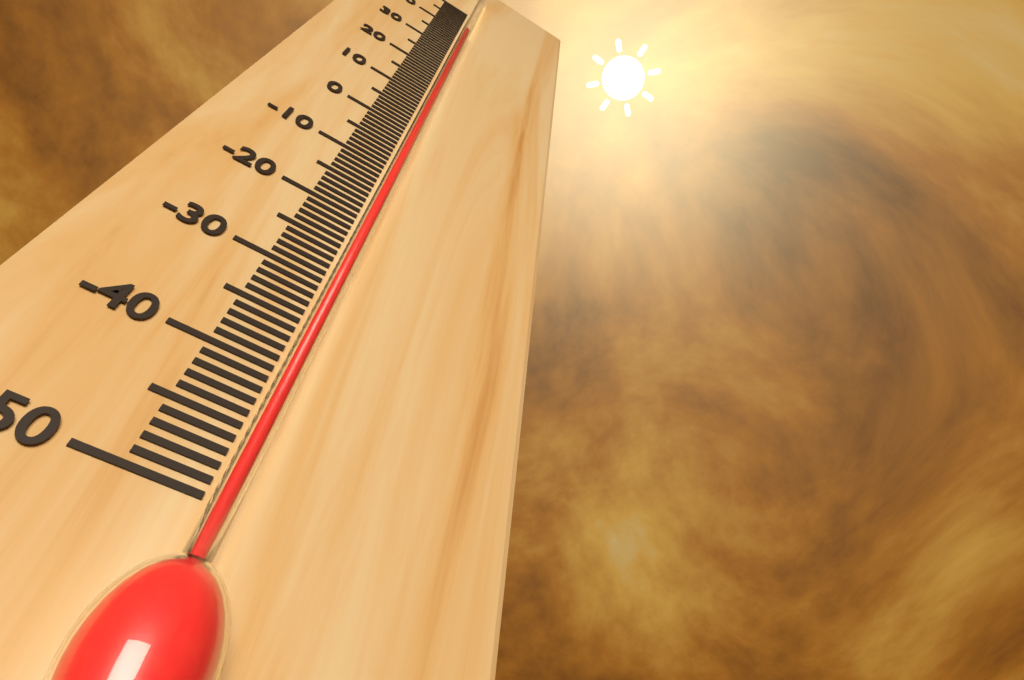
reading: 39 °C
